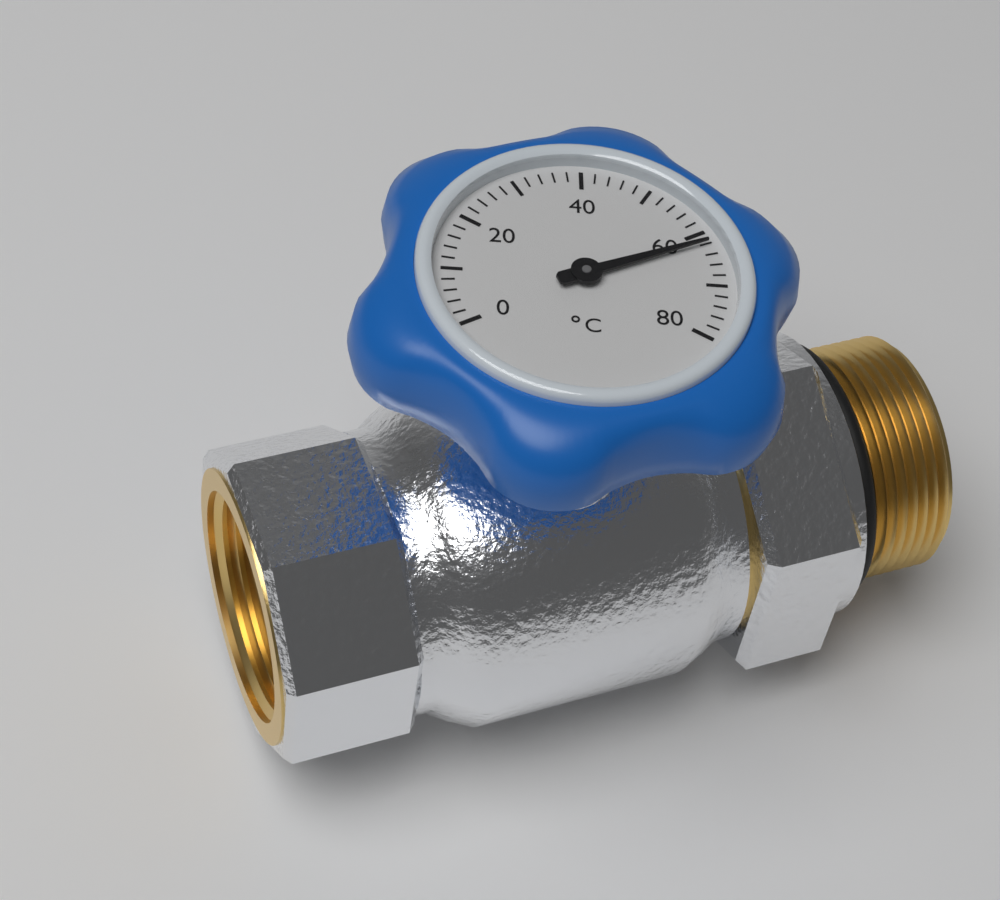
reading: 62 °C
